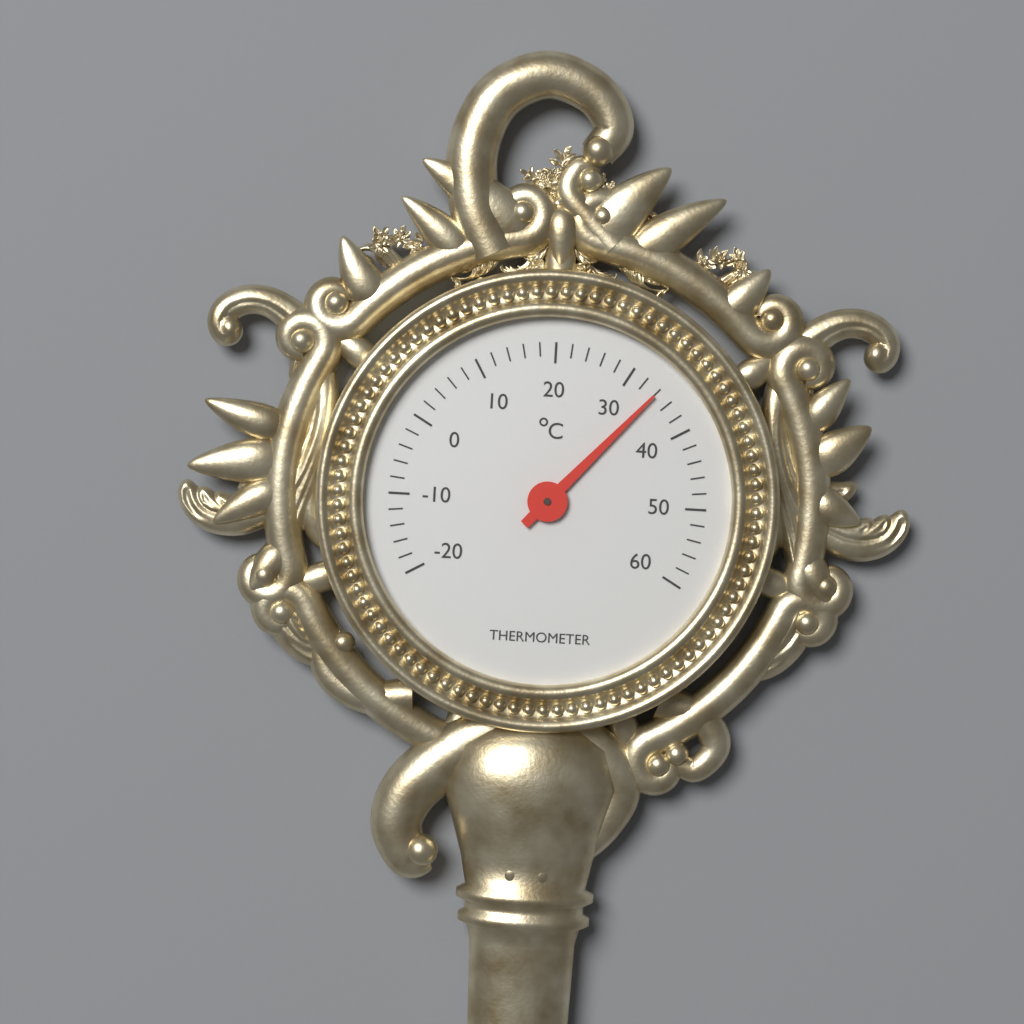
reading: 34 °C
